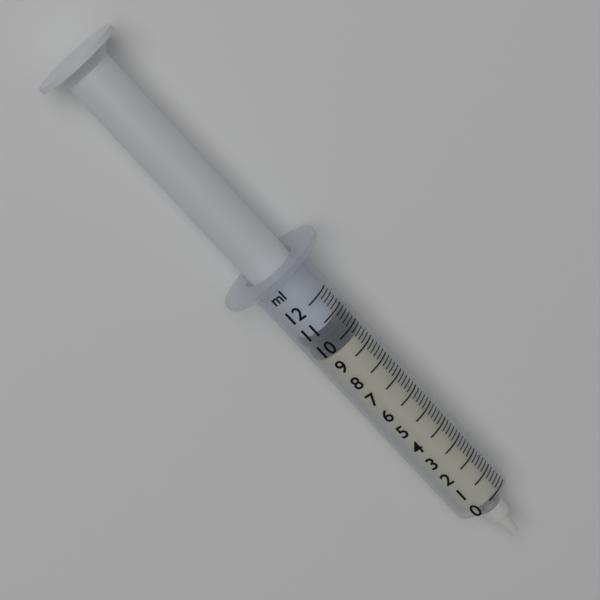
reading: 9.6 ml
